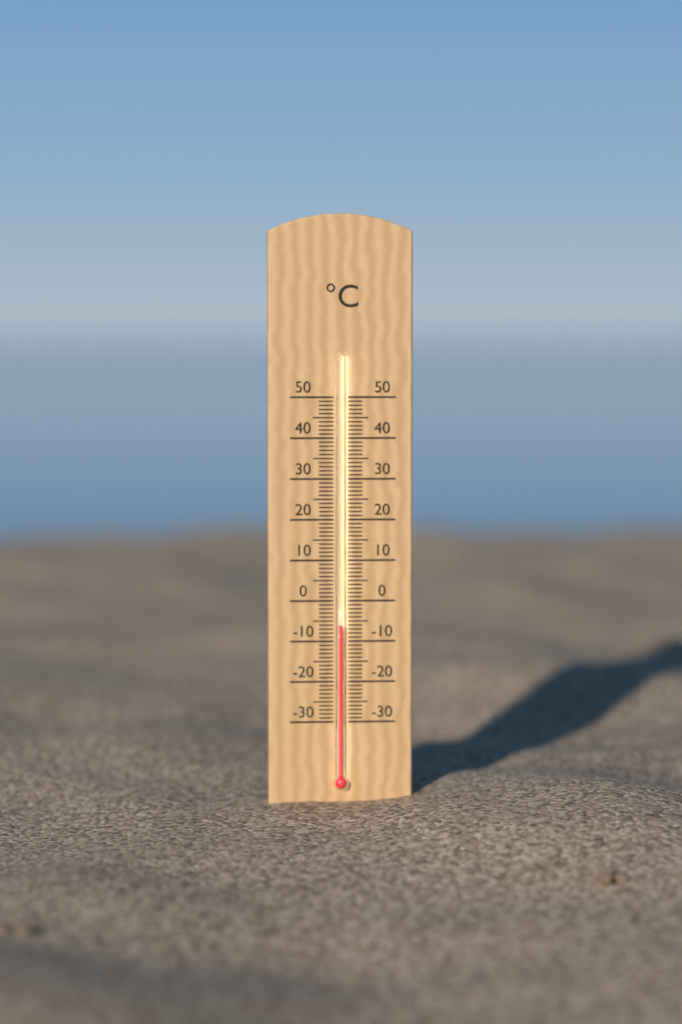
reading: -6 °C
